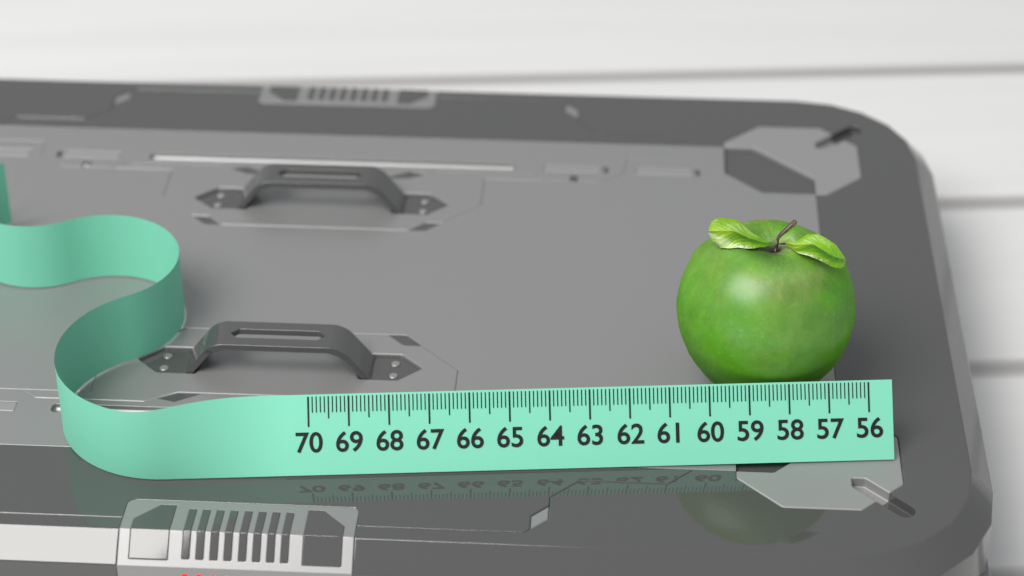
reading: 60.6 (no unit)
